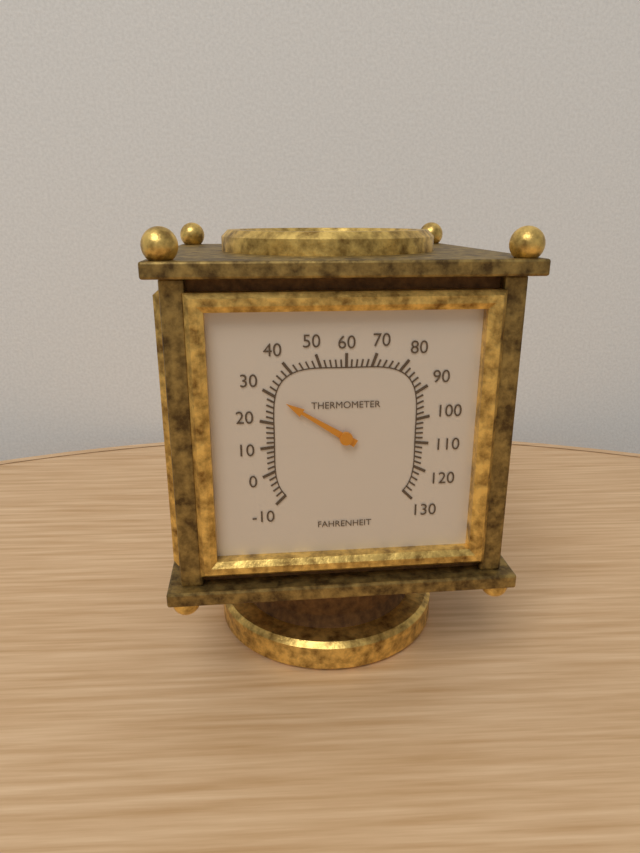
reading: 30 °F
